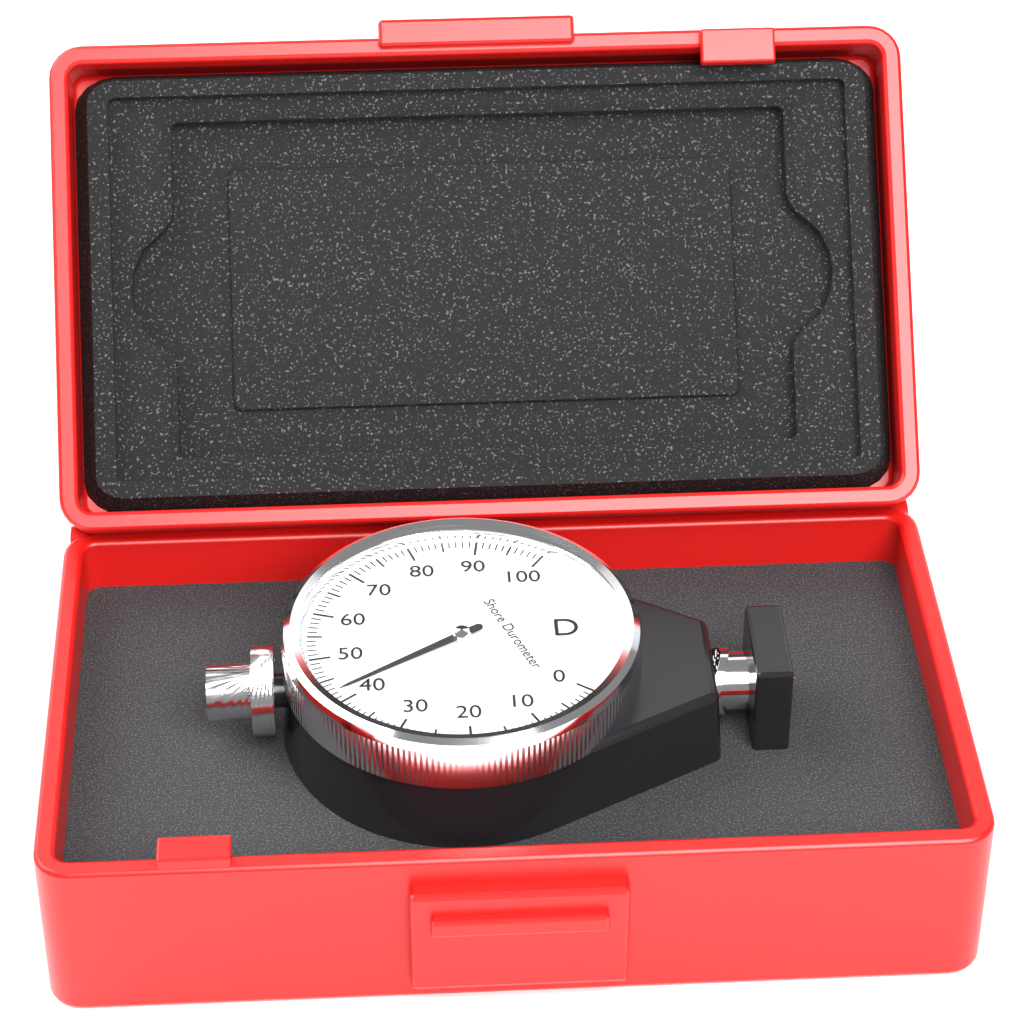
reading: 42 Shore D
